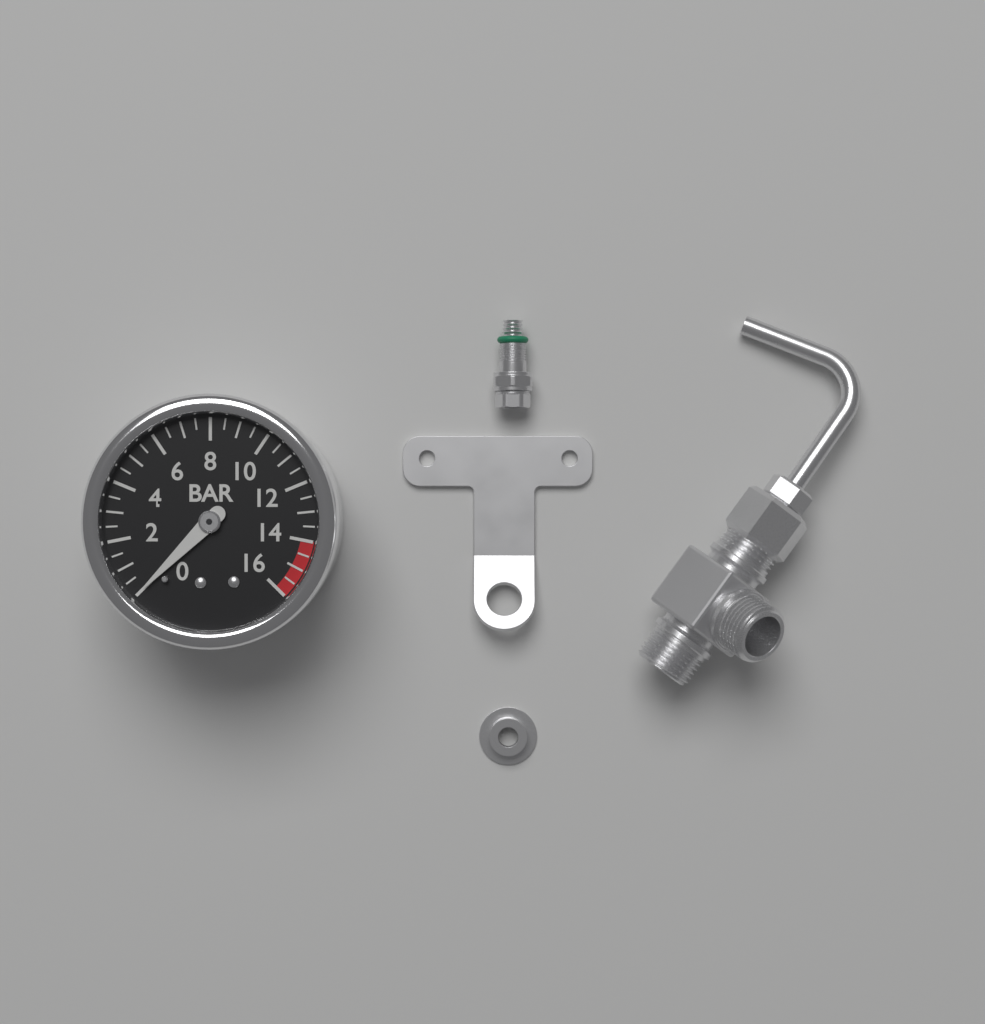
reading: 0.0 bar
